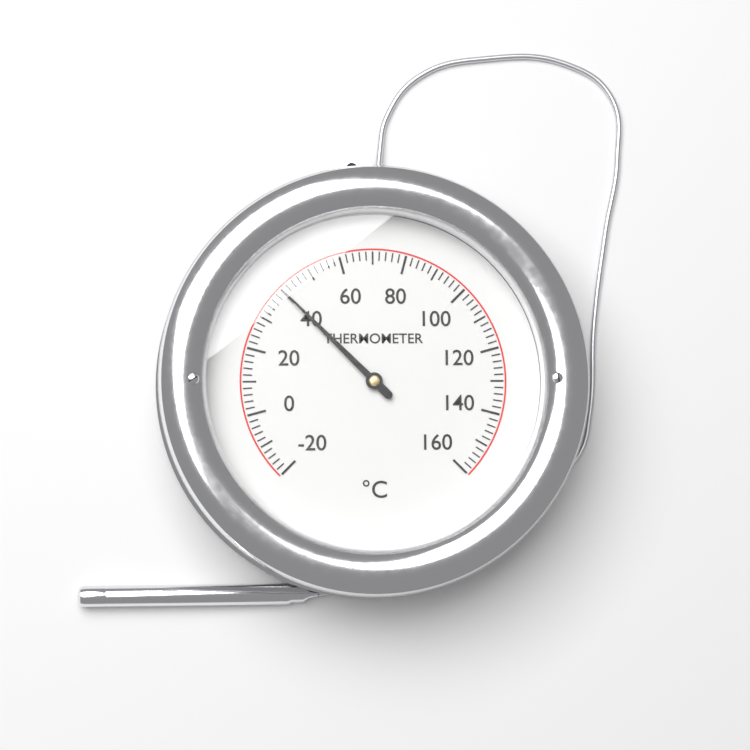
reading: 40 °C
